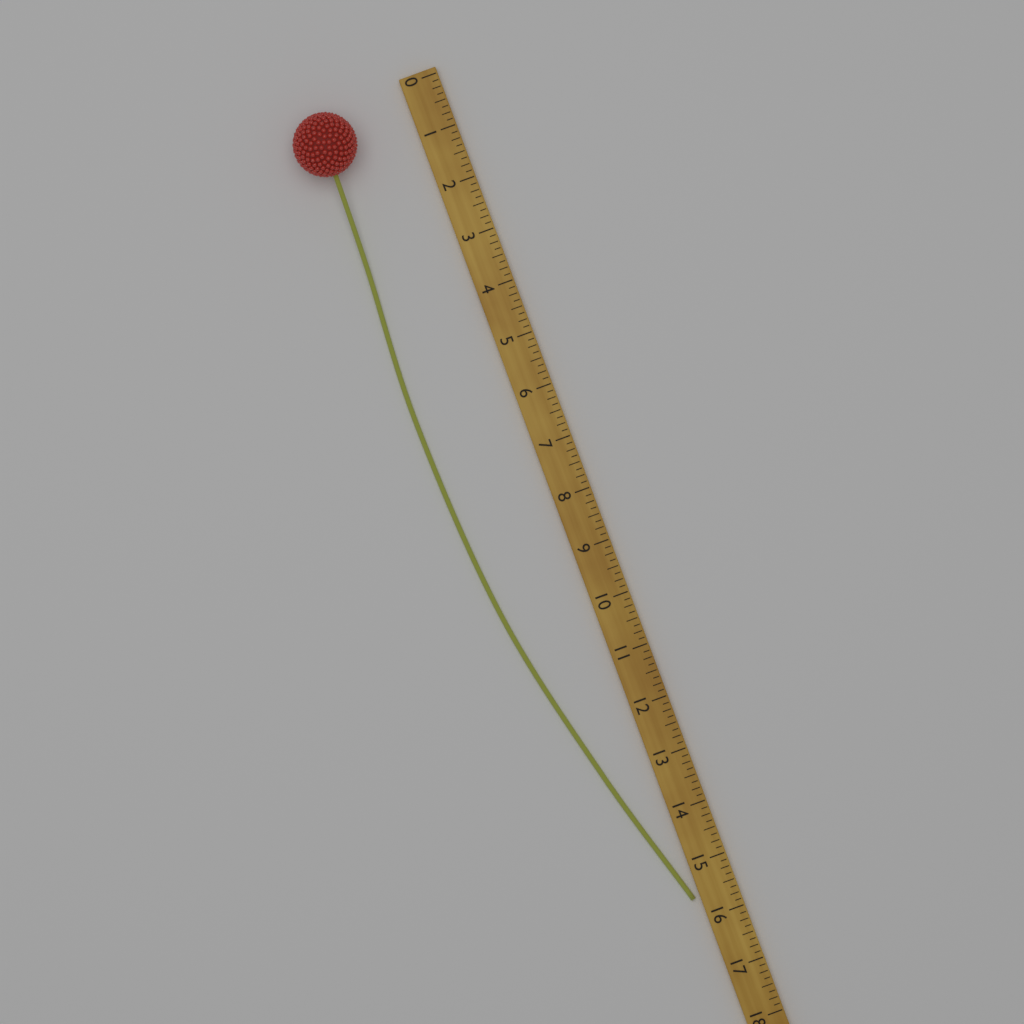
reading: 15.625 (no unit)
